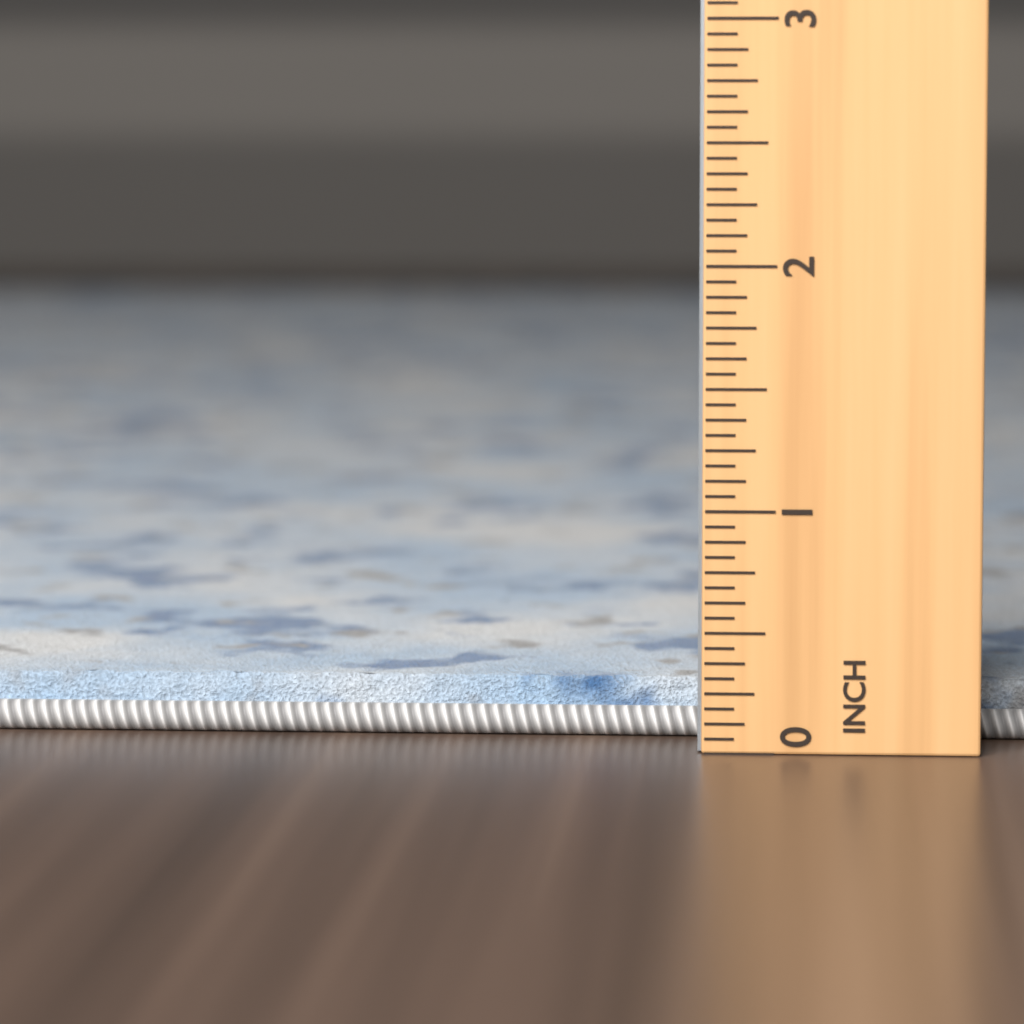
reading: 0.2500 in
